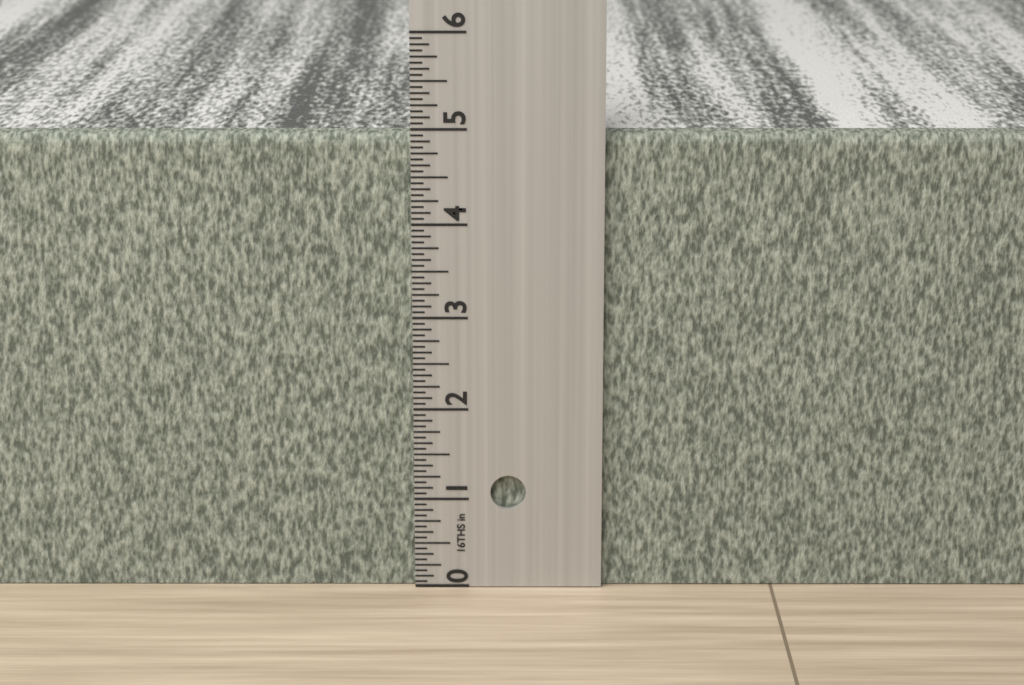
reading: 4.9375 in
